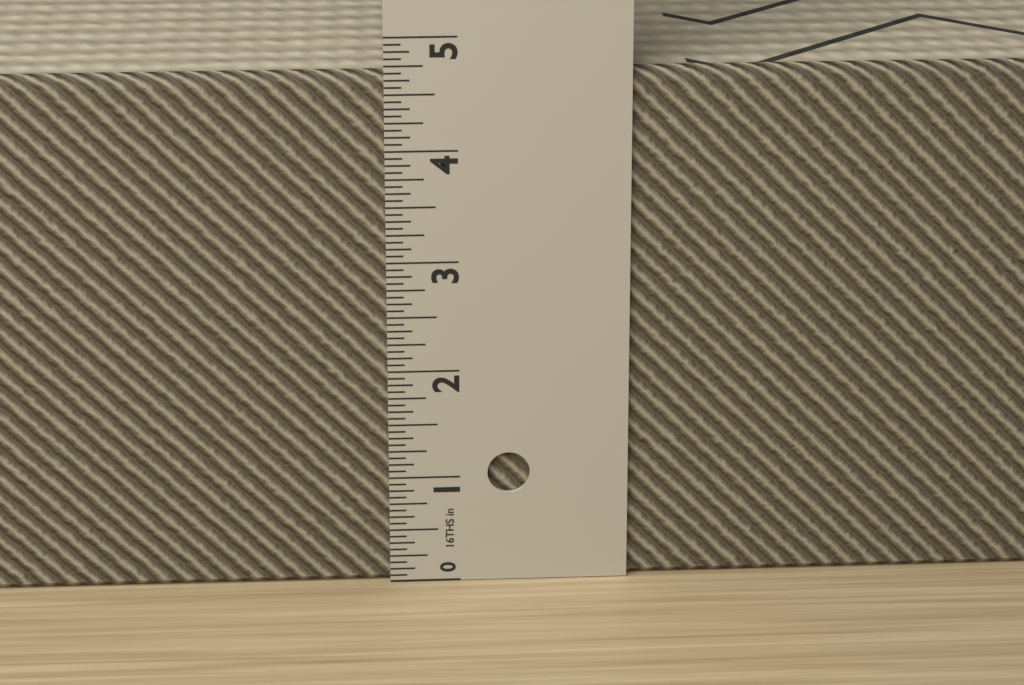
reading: 4.6875 in
